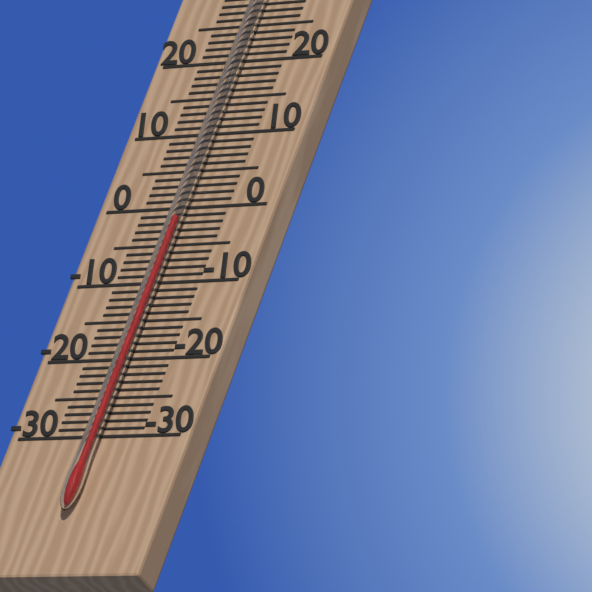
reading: -2 °C
